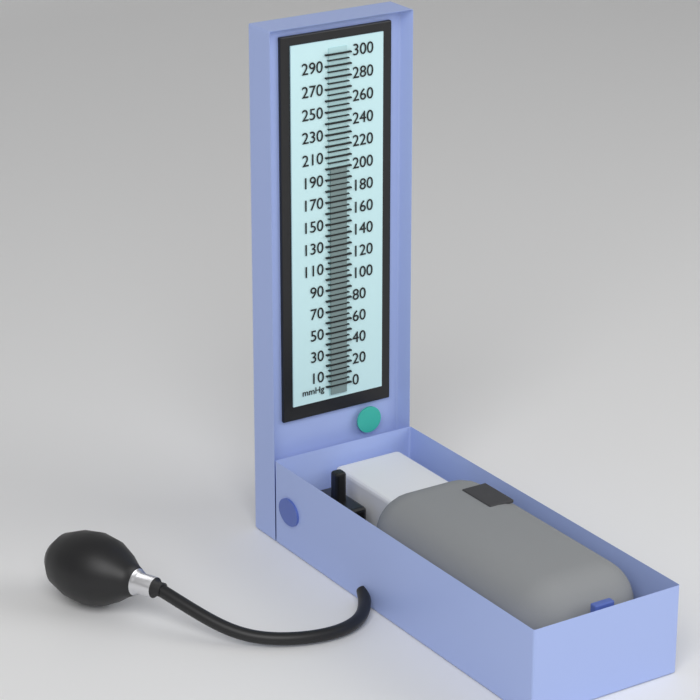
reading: 200 mmHg
